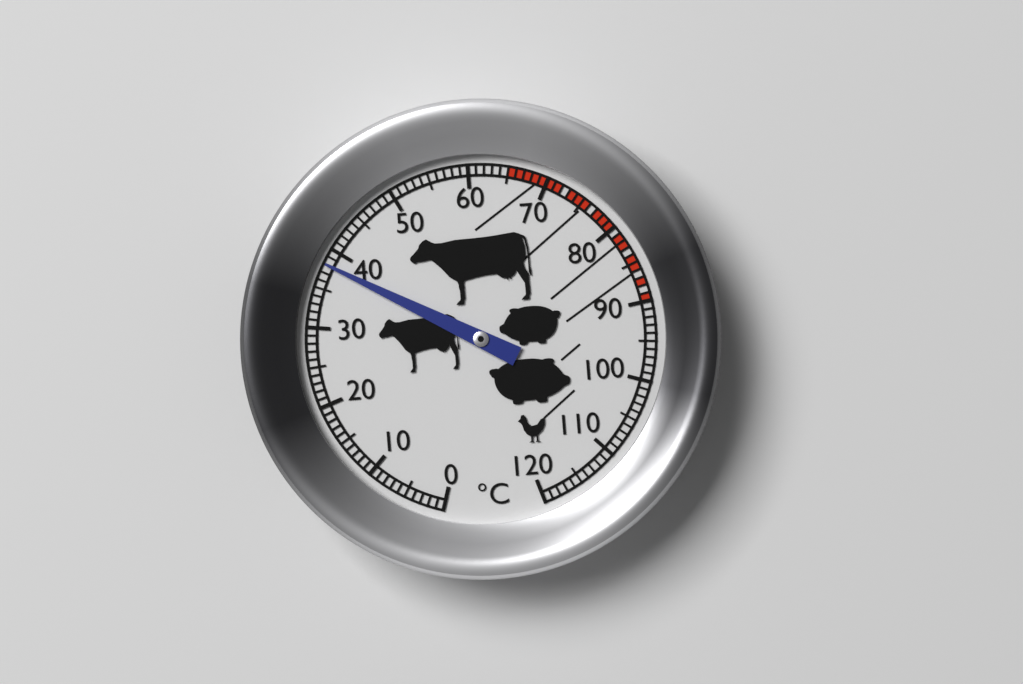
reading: 38 °C
